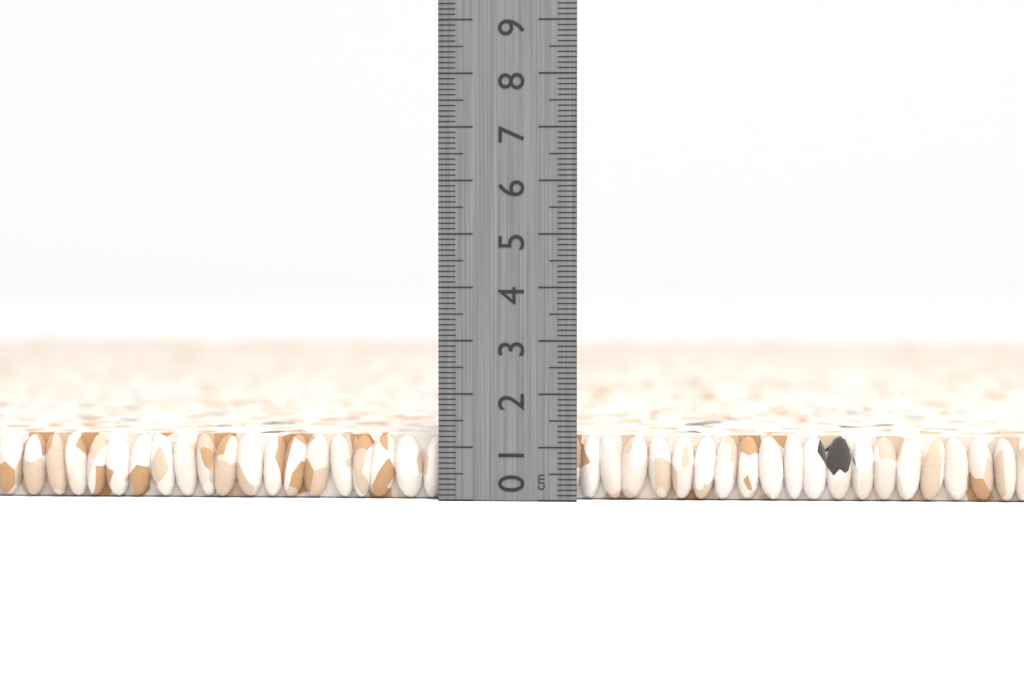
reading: 1.2 cm
